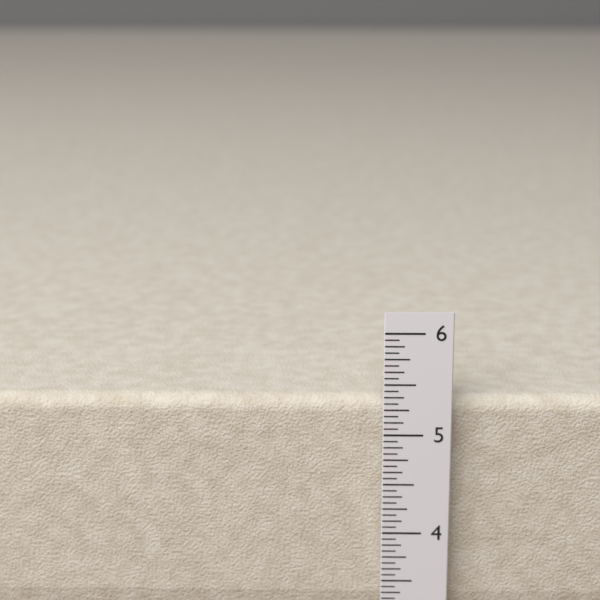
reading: 5.3125 in
